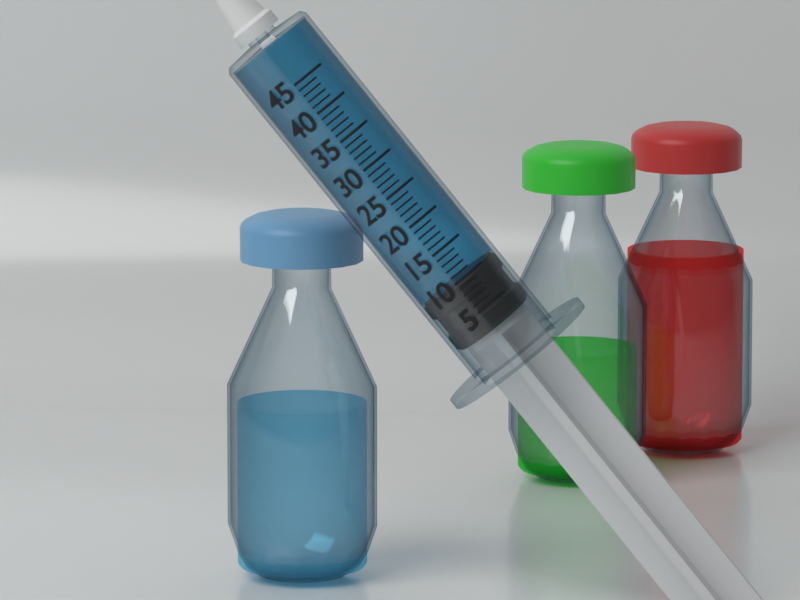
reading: 10 (no unit)
